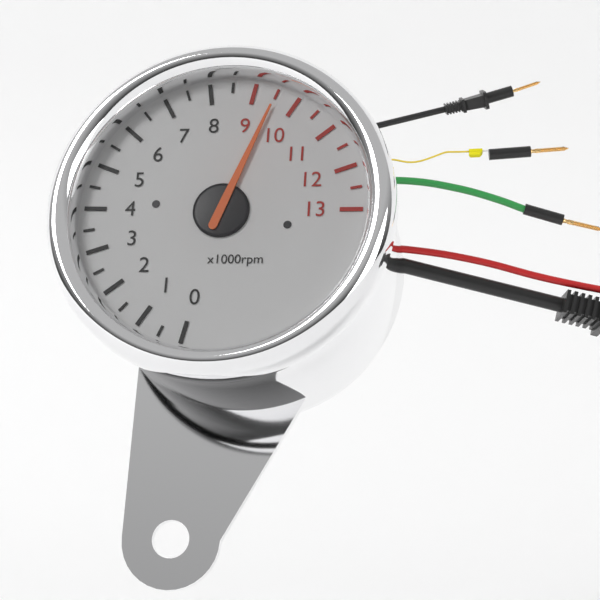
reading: 9.5 x1000rpm
